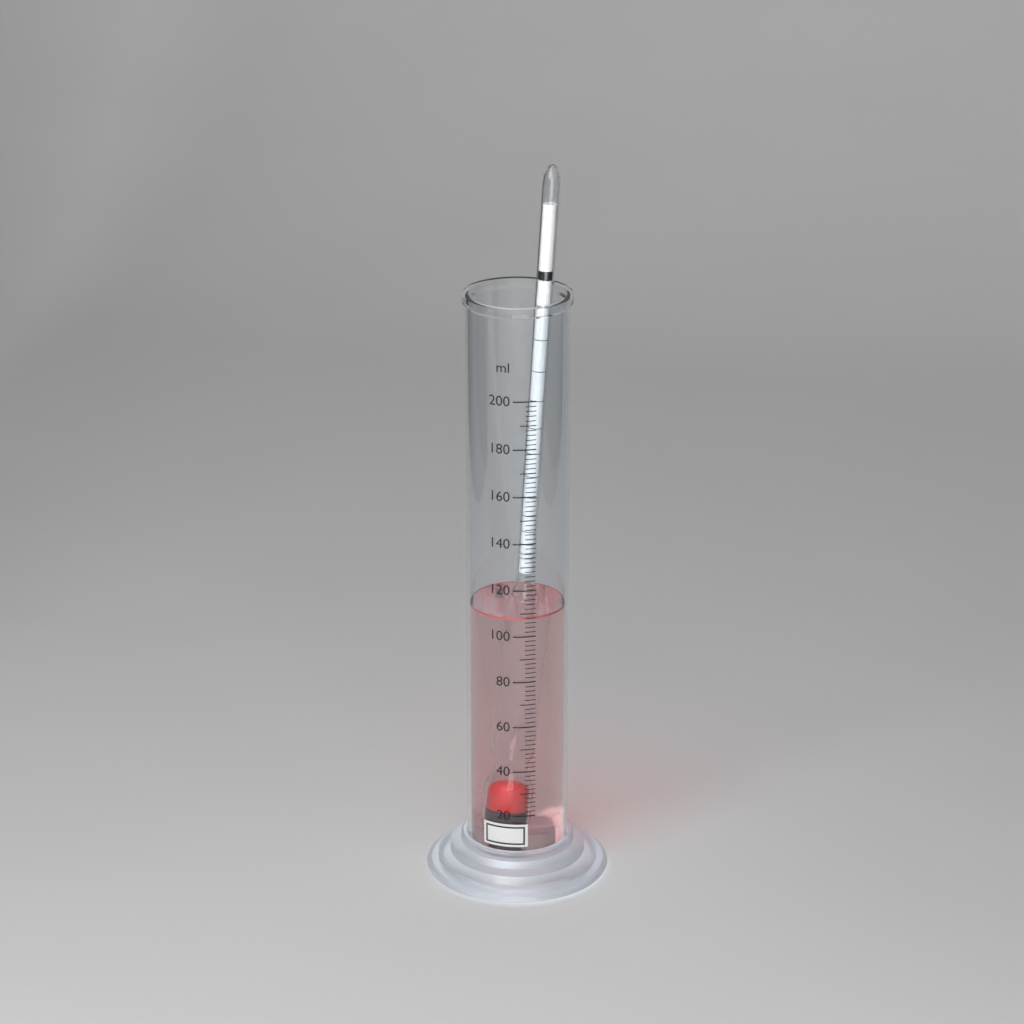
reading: 108 ml
